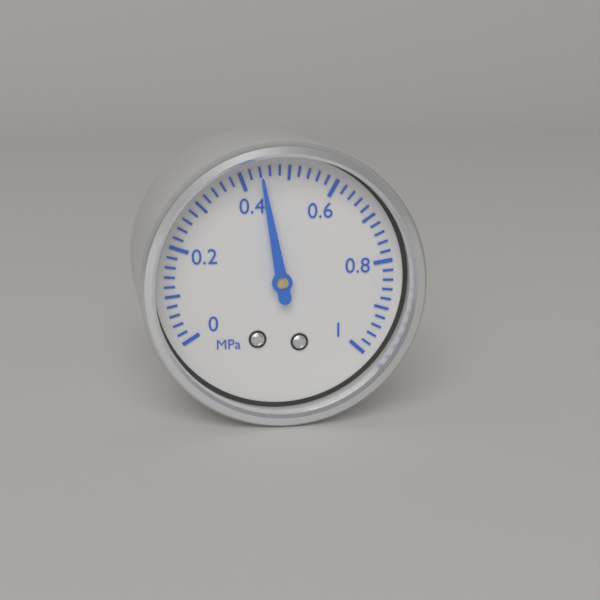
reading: 0.44 MPa
